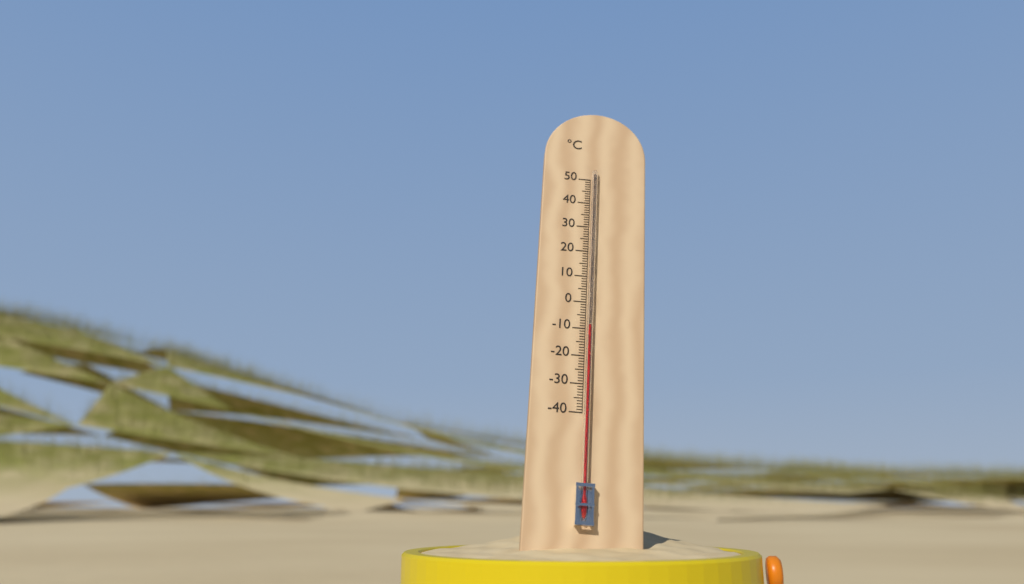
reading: -9 °C
